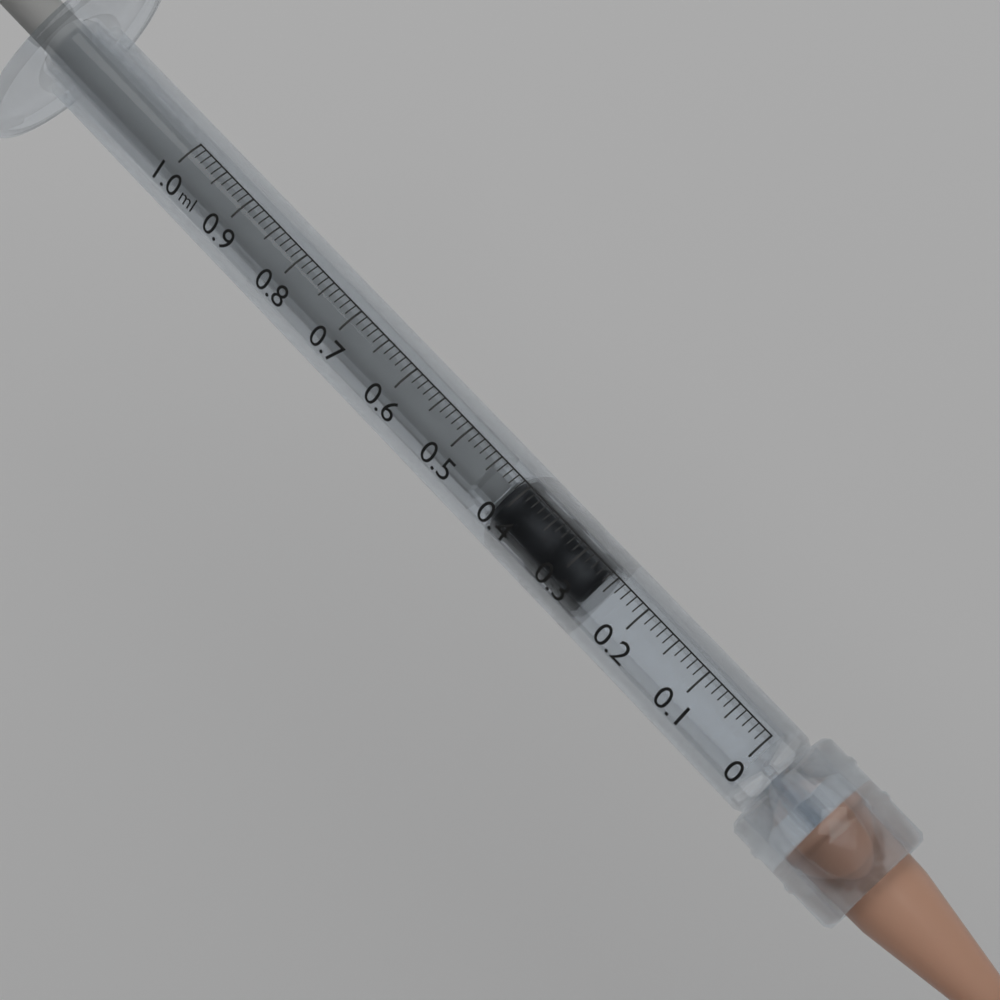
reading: 0.26 ml
